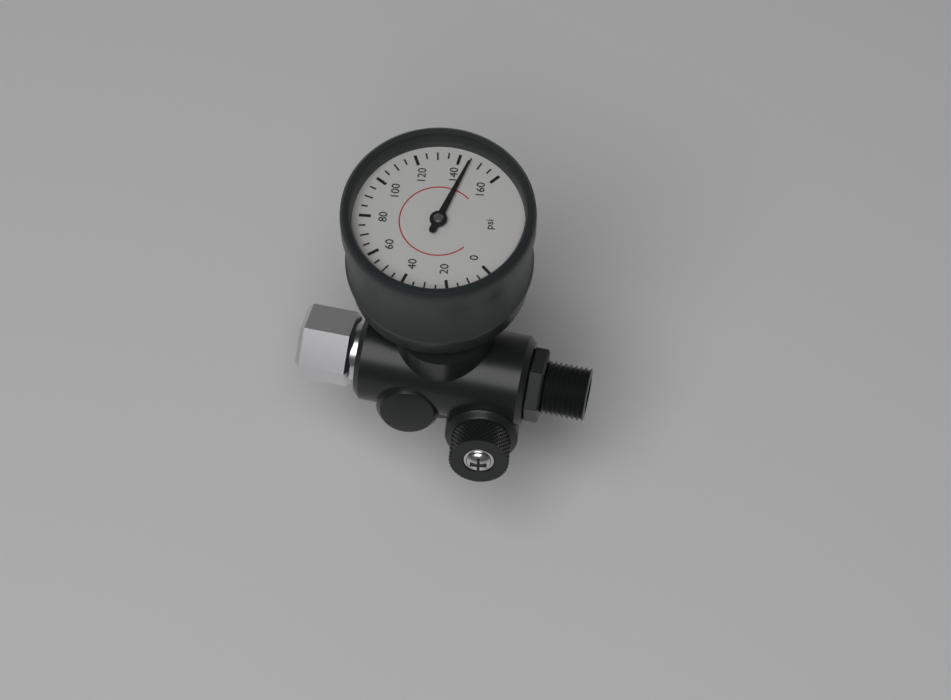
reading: 145 psi
